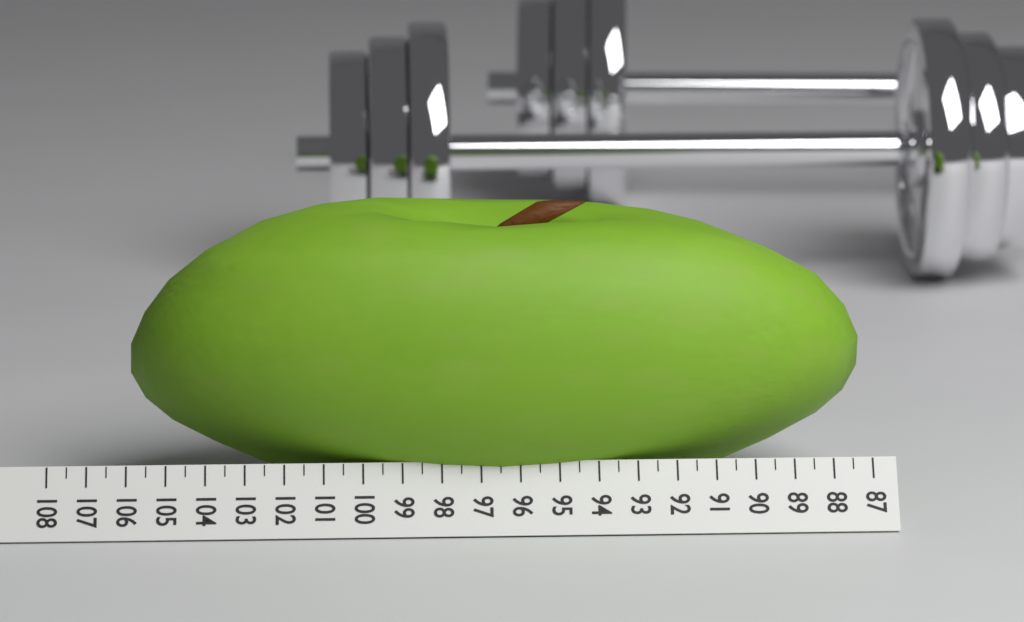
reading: 106.0 (no unit)
